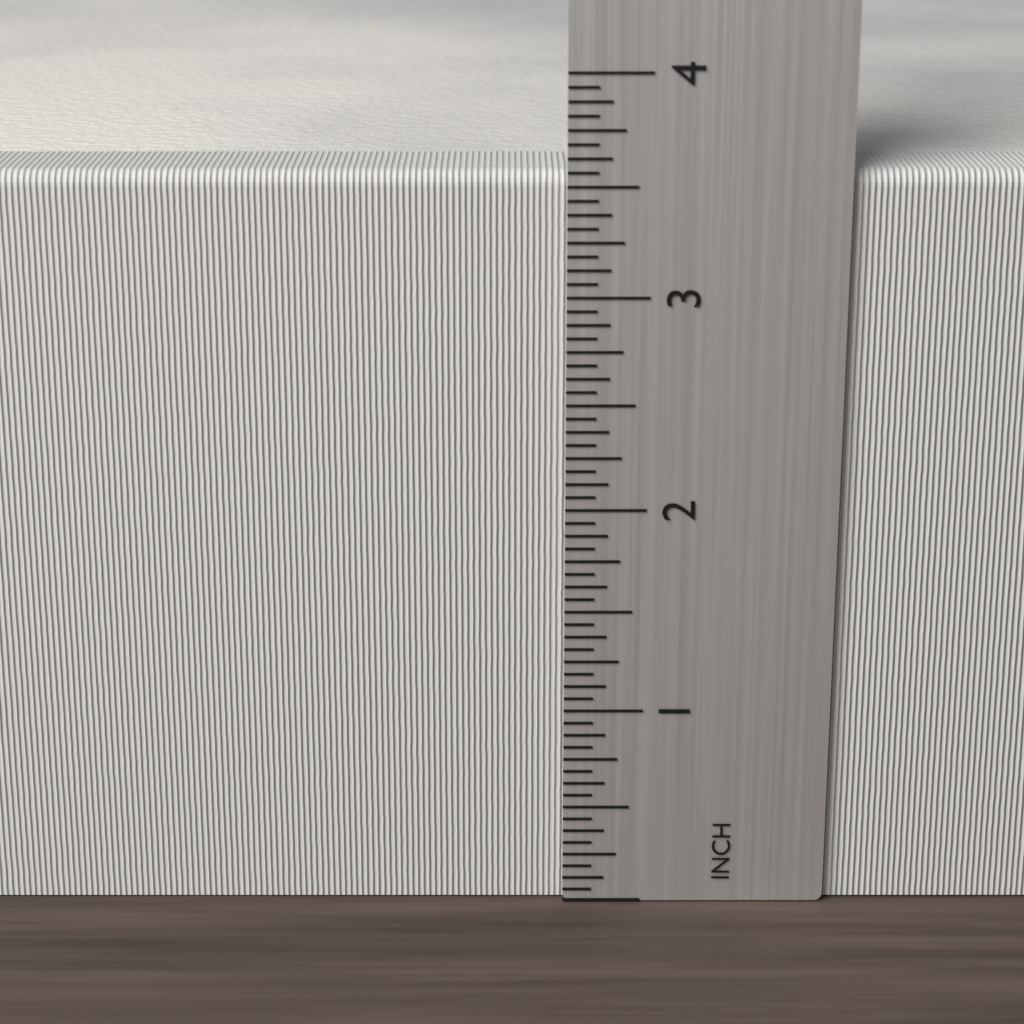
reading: 3.5625 inch
